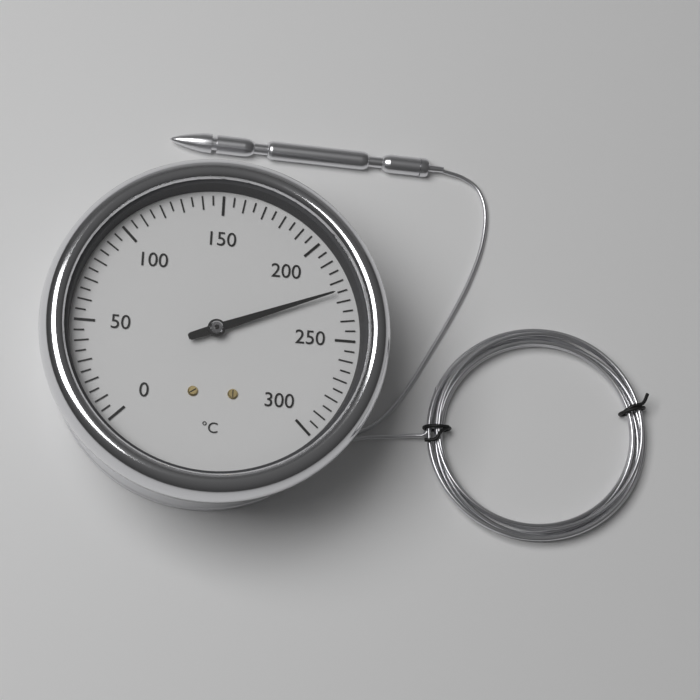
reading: 225 °C
